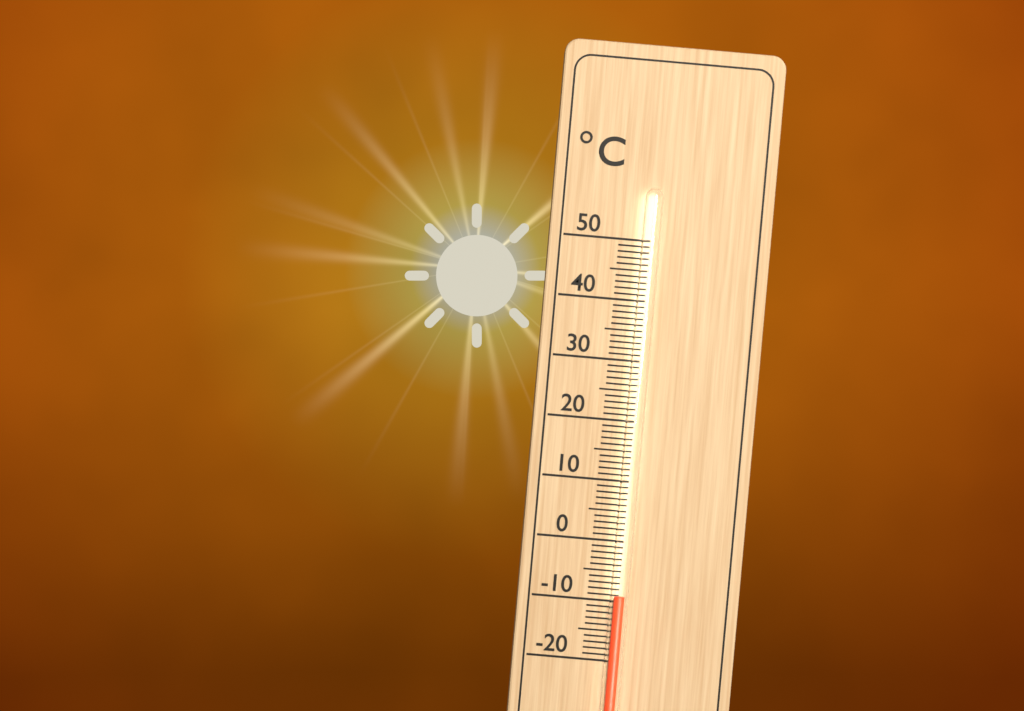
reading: -9 °C
